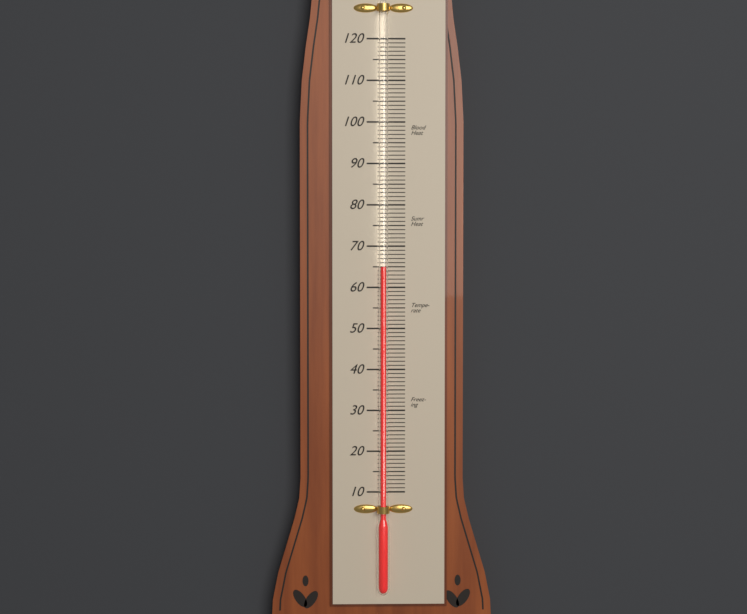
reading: 65 (no unit)
